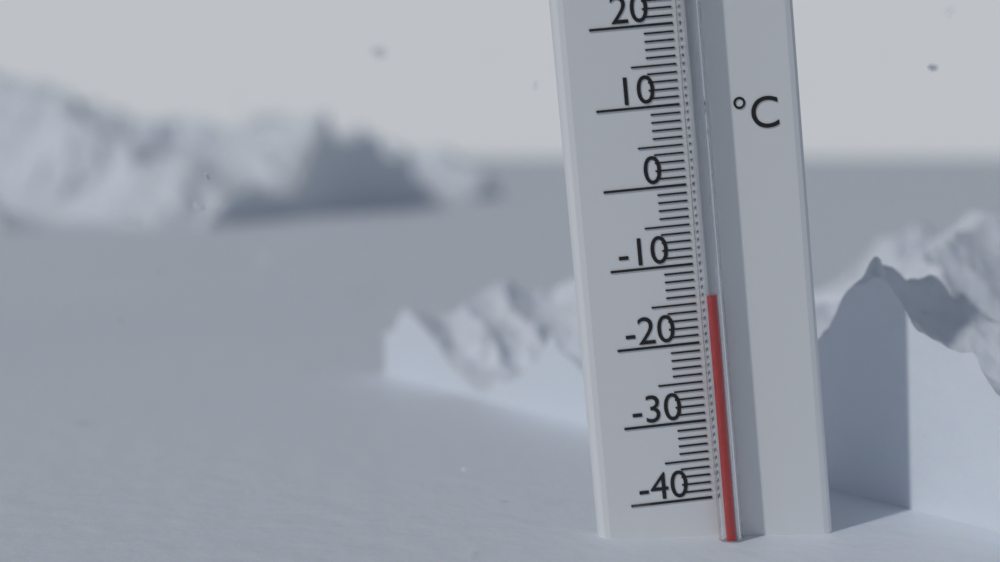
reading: -14 °C
